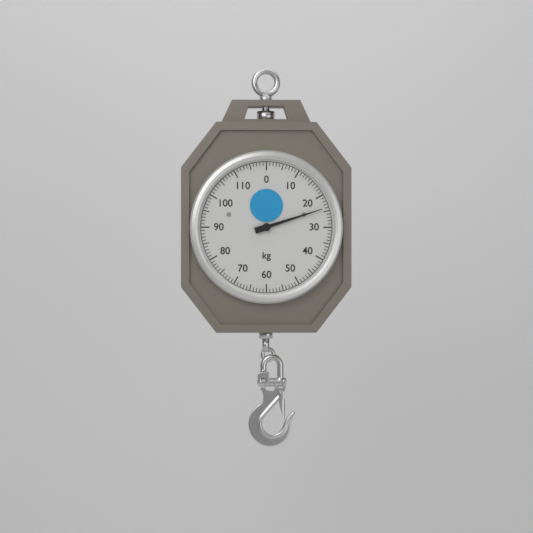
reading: 24 kg
